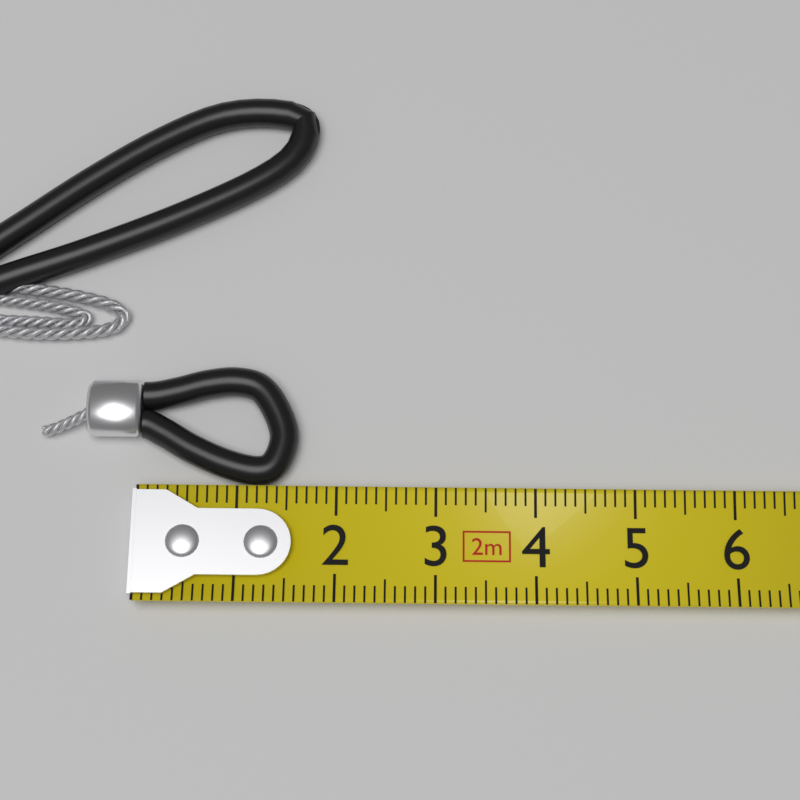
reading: 1.6 cm
